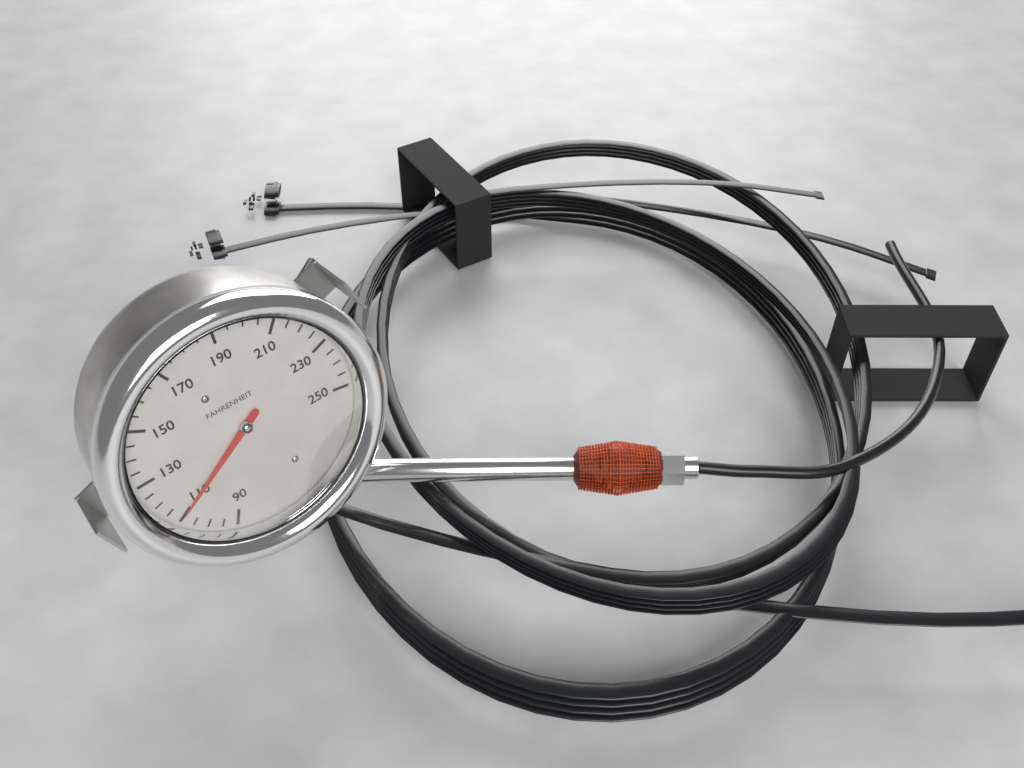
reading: 110 °F
